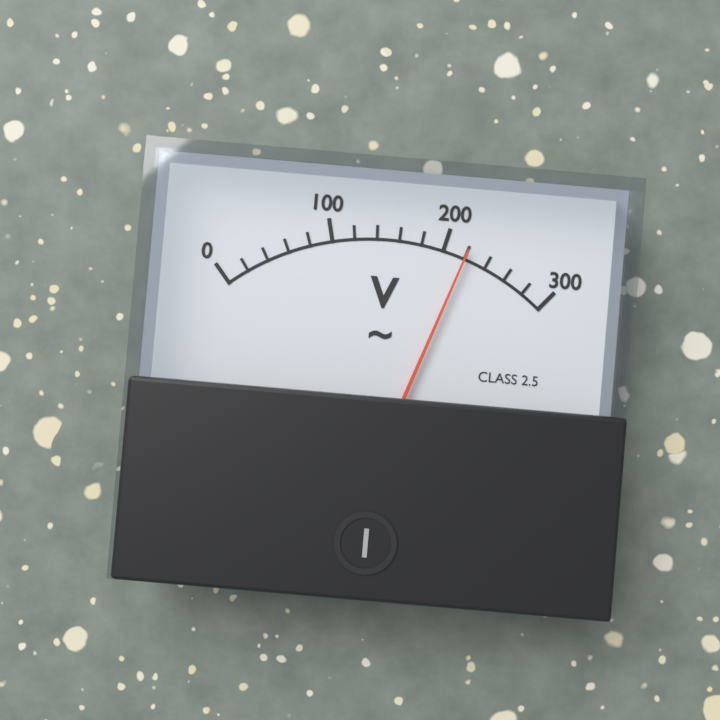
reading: 220 V
